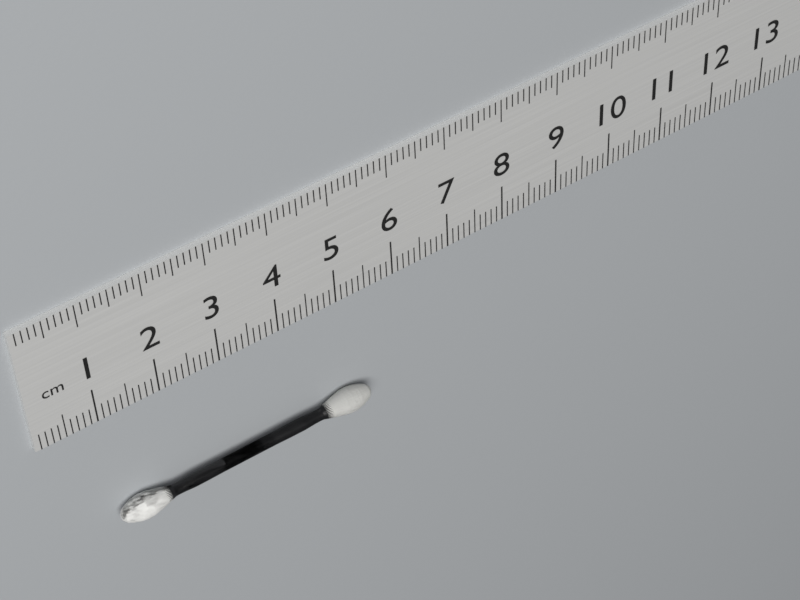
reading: 5.4 cm
